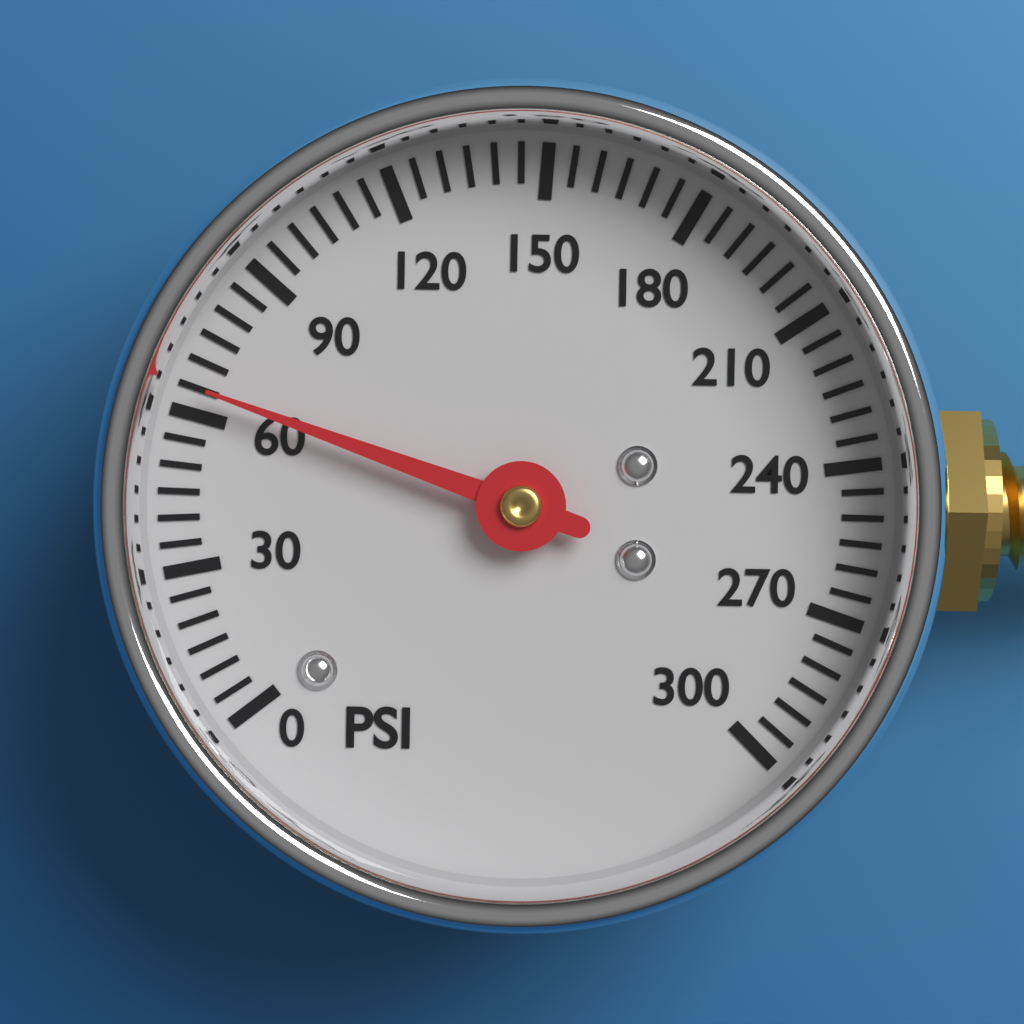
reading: 65 psi
